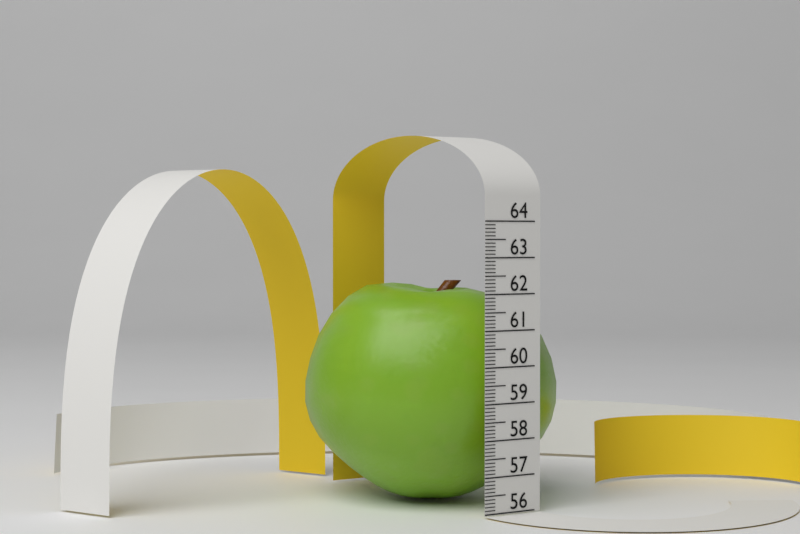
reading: 62.3 (no unit)
